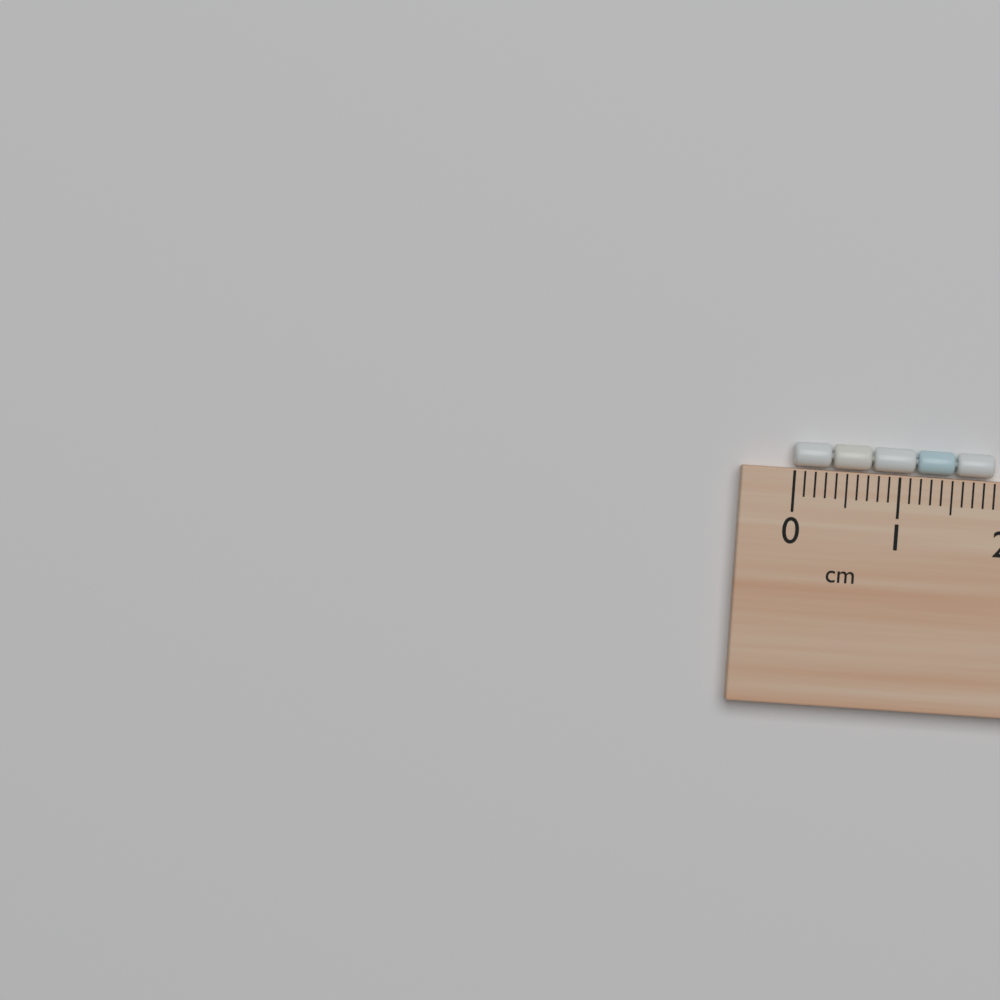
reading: 1.9 cm
